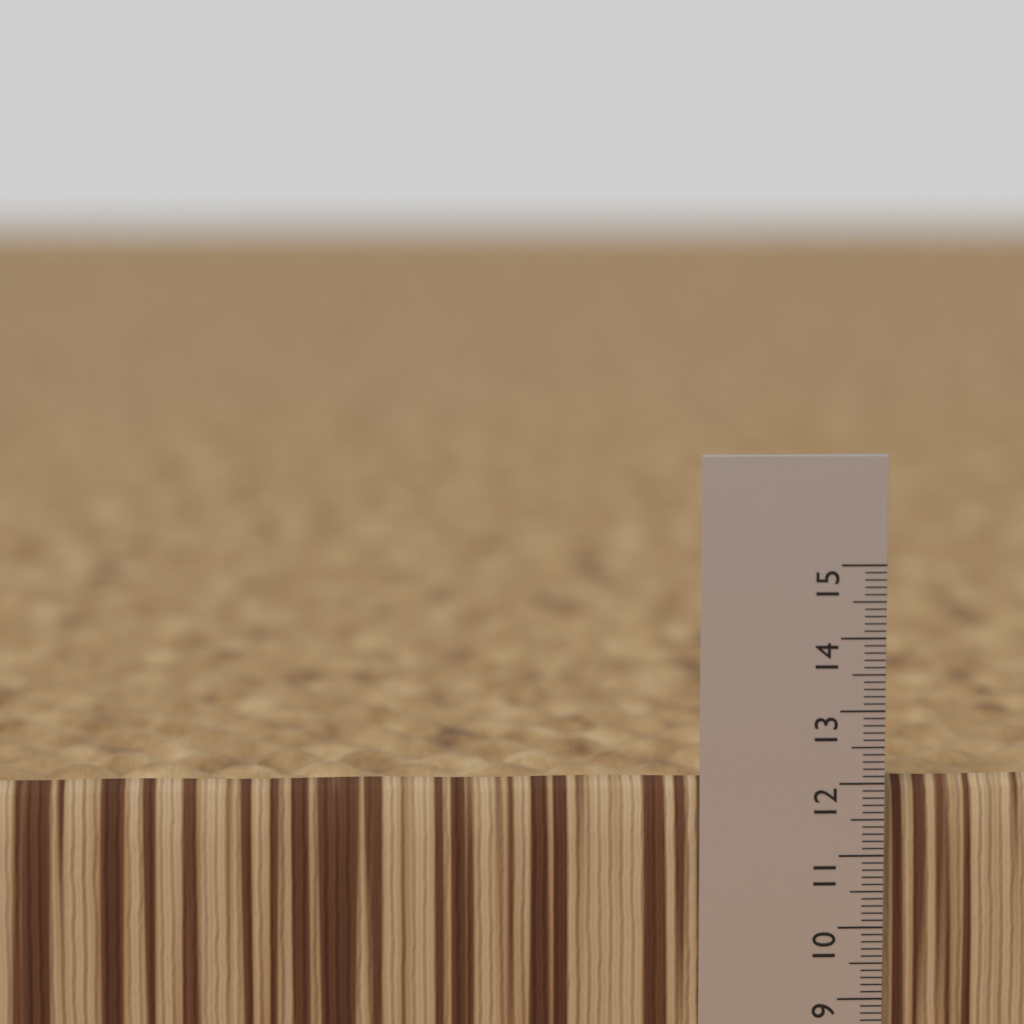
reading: 12.0 (no unit)
